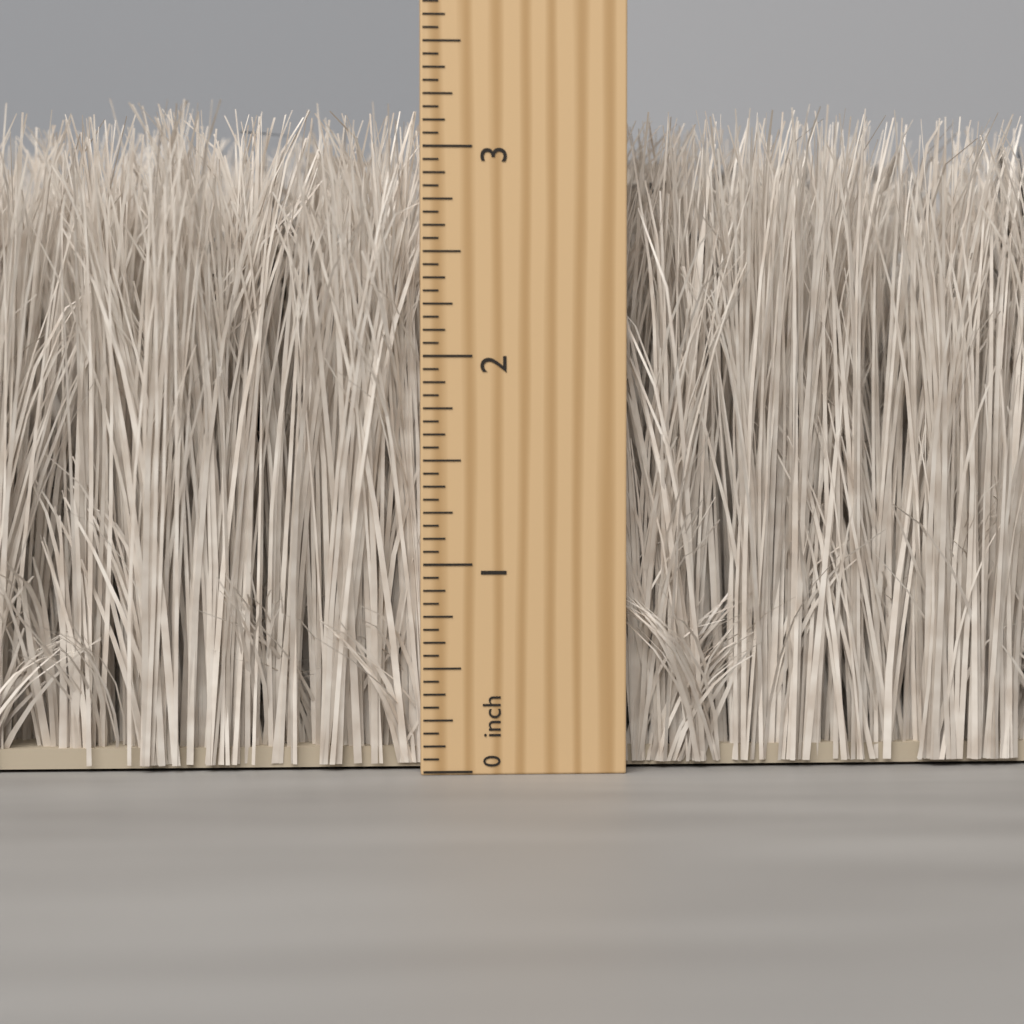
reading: 3.1875 inch
